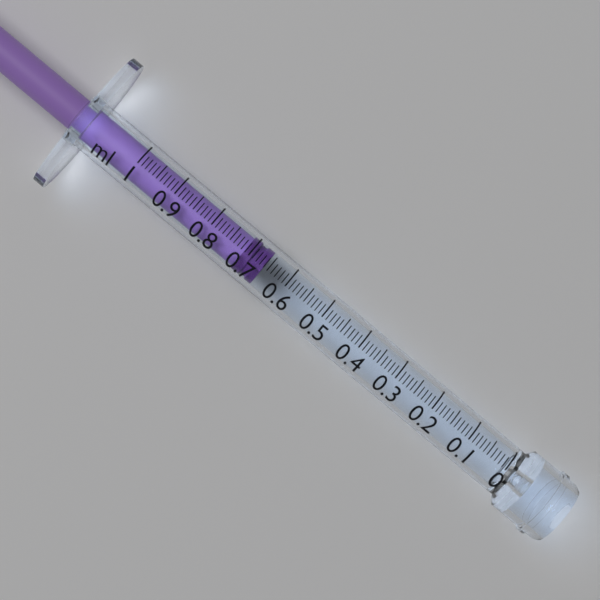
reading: 0.66 ml
